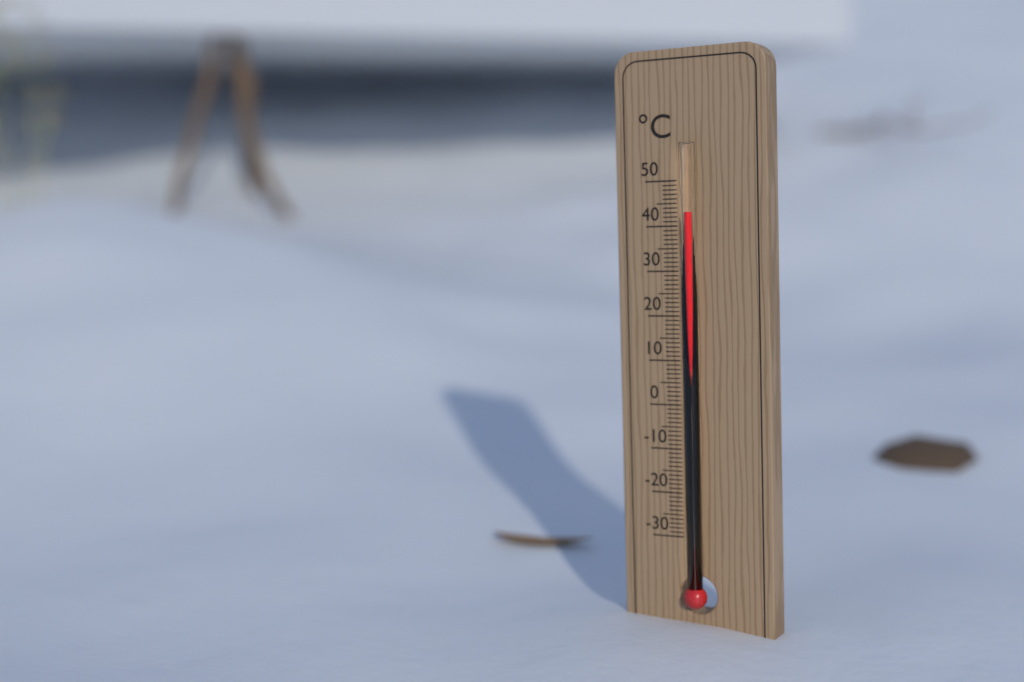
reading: 43 °C
